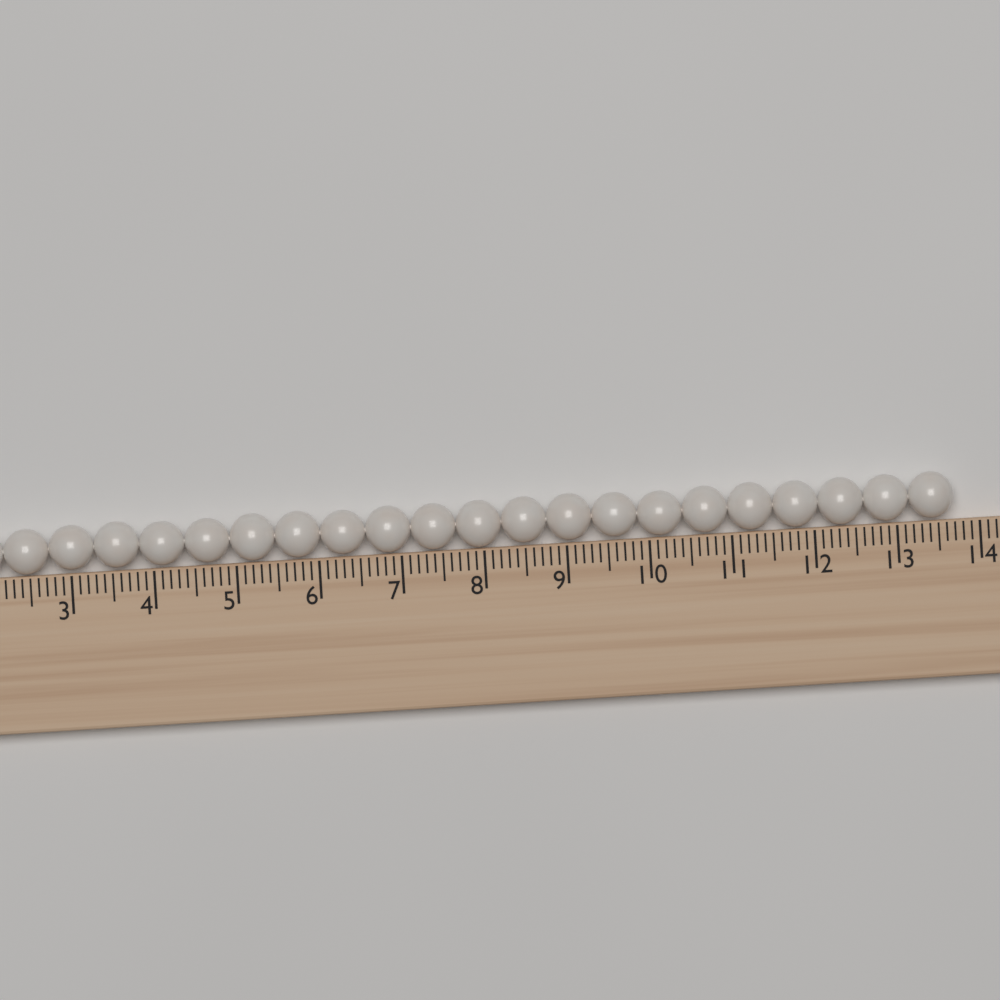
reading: 13.7 (no unit)
